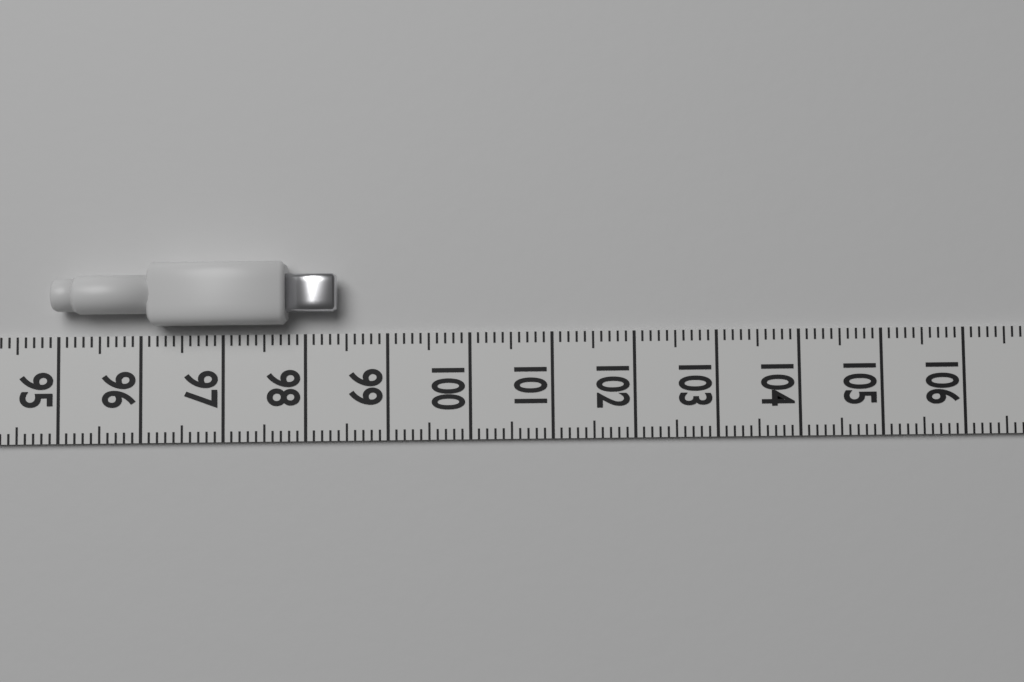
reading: 98.4 (no unit)
